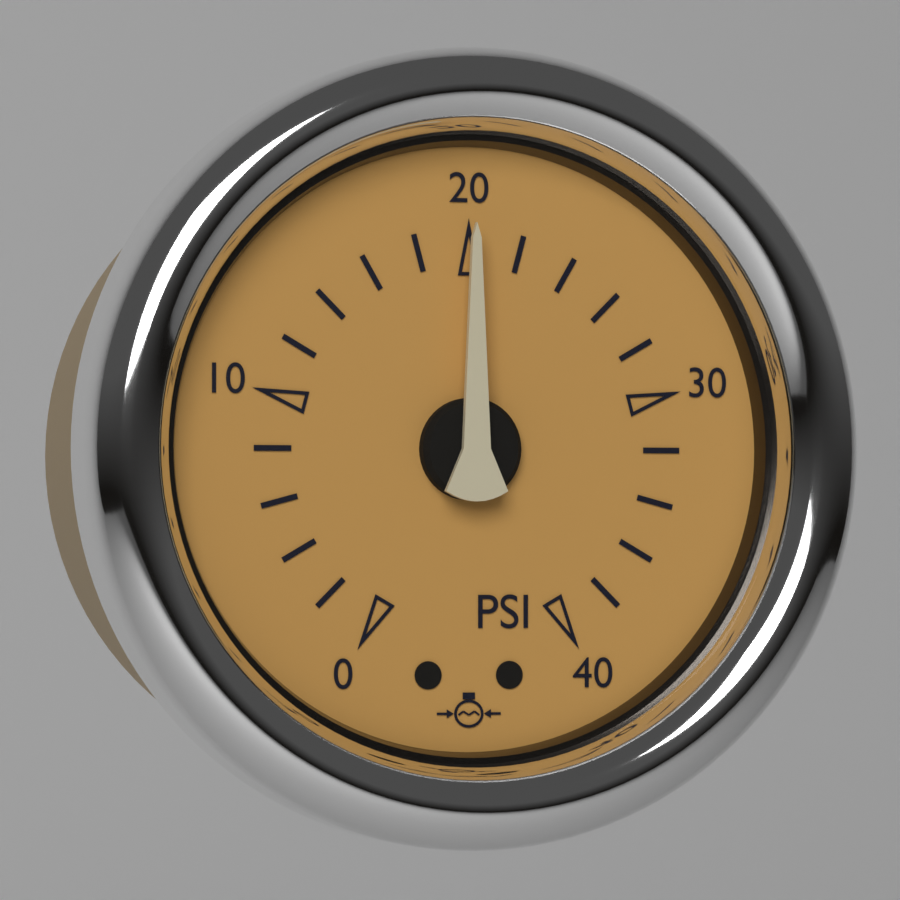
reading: 20 psi
